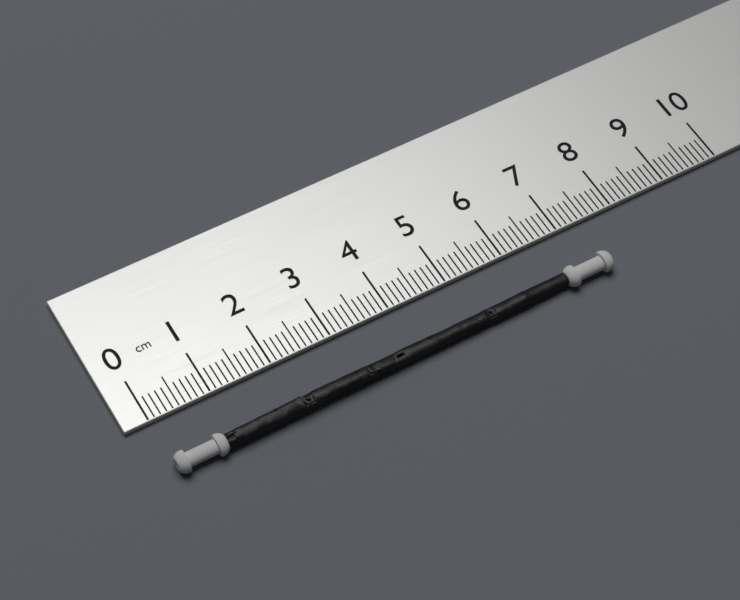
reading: 7.4 cm
